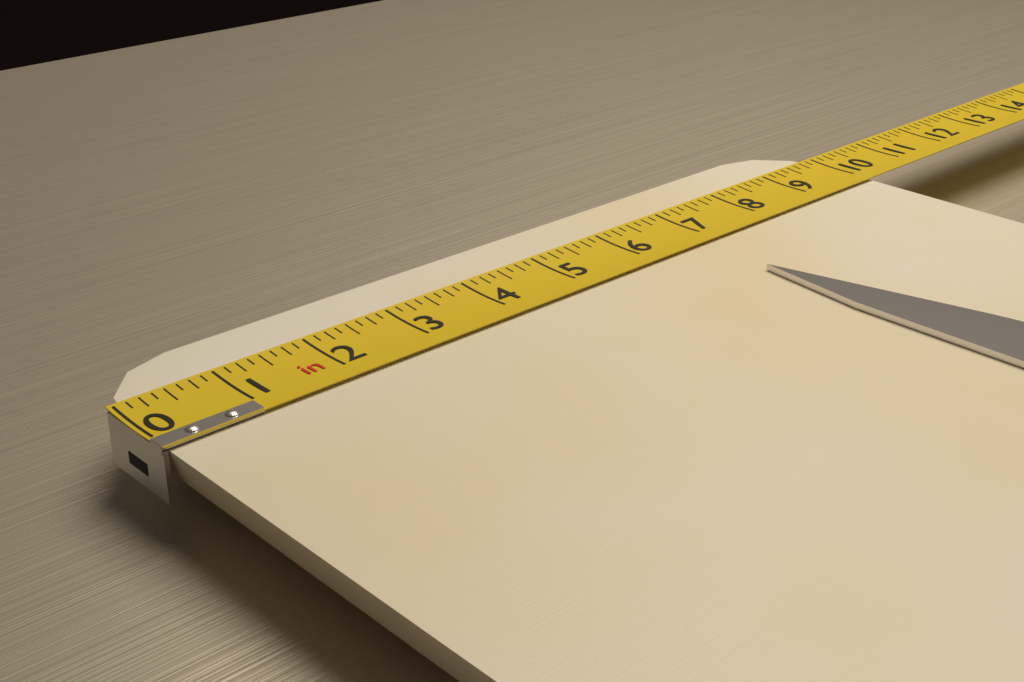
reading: 10.000 in
